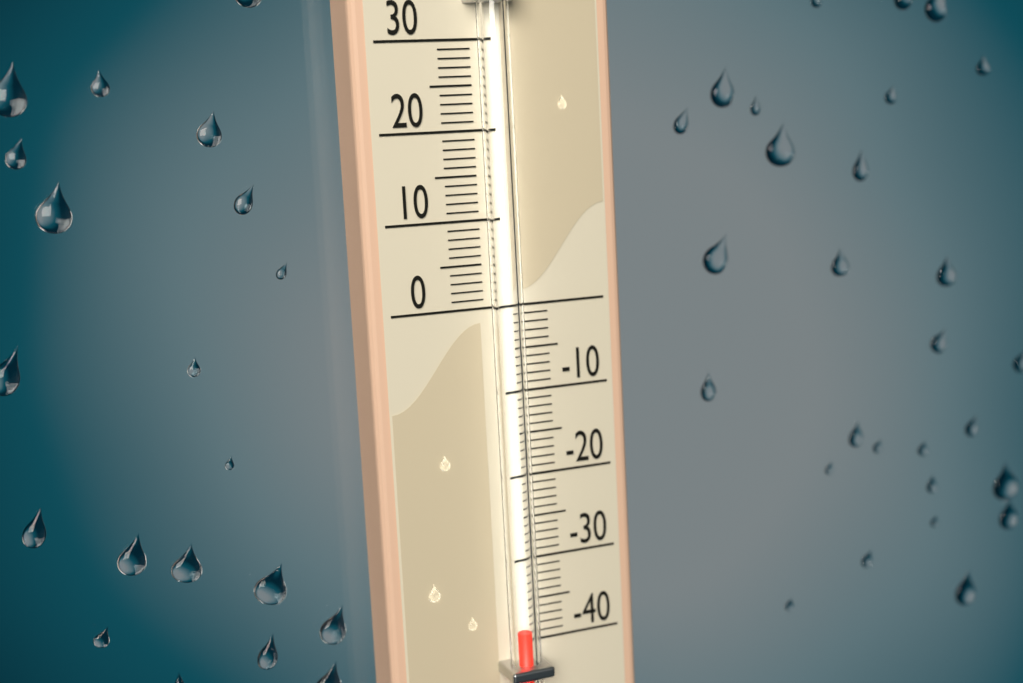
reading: -38 (no unit)
